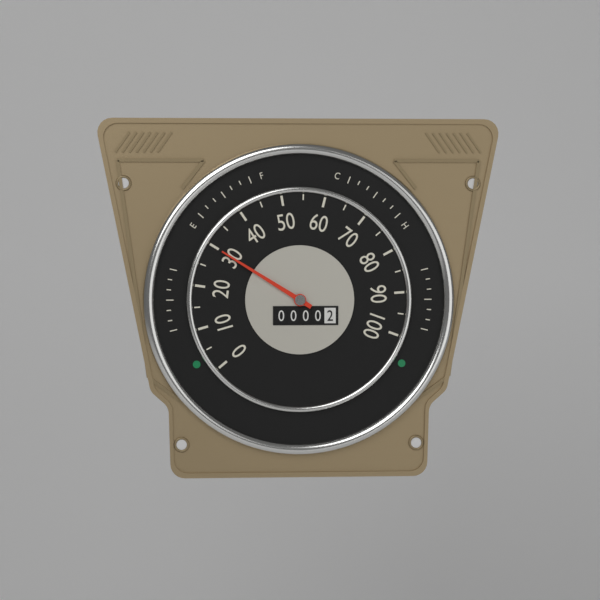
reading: 30 (no unit)
